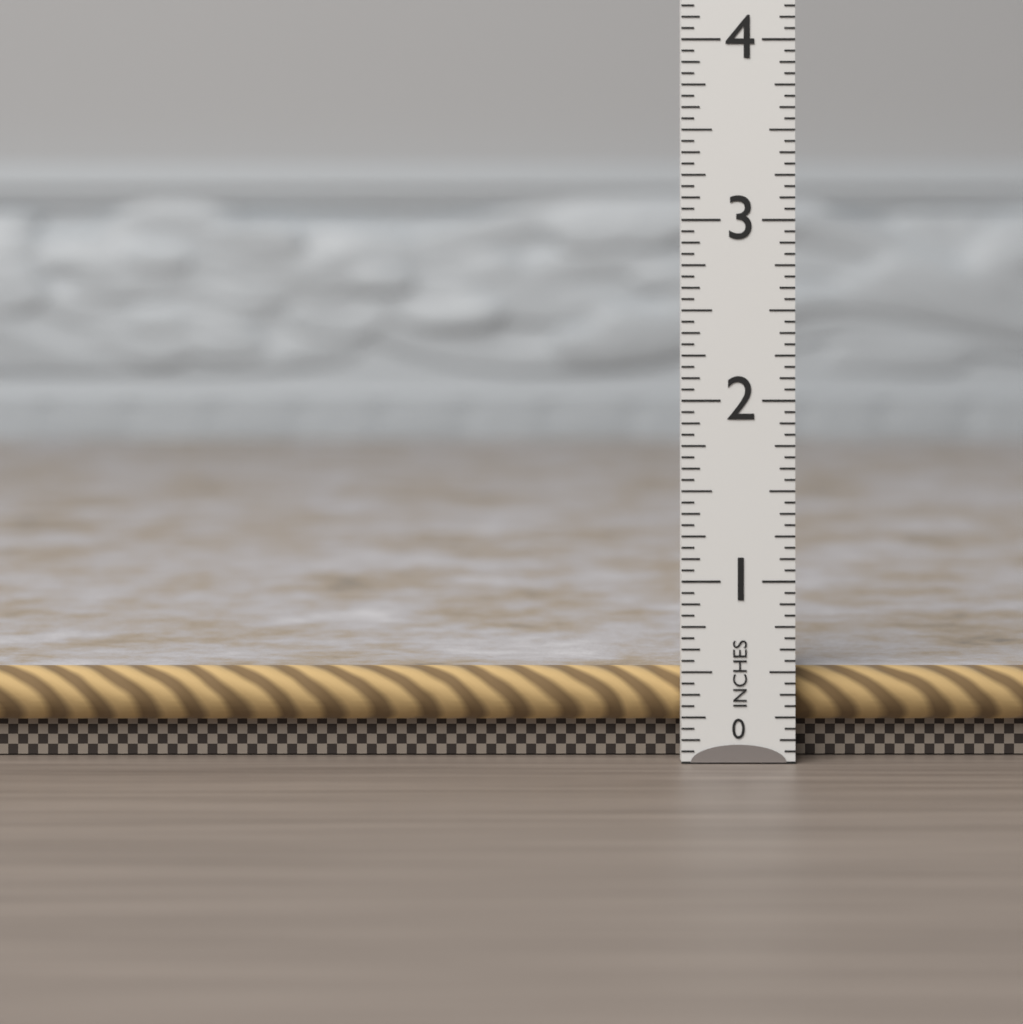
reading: 0.5000 in
